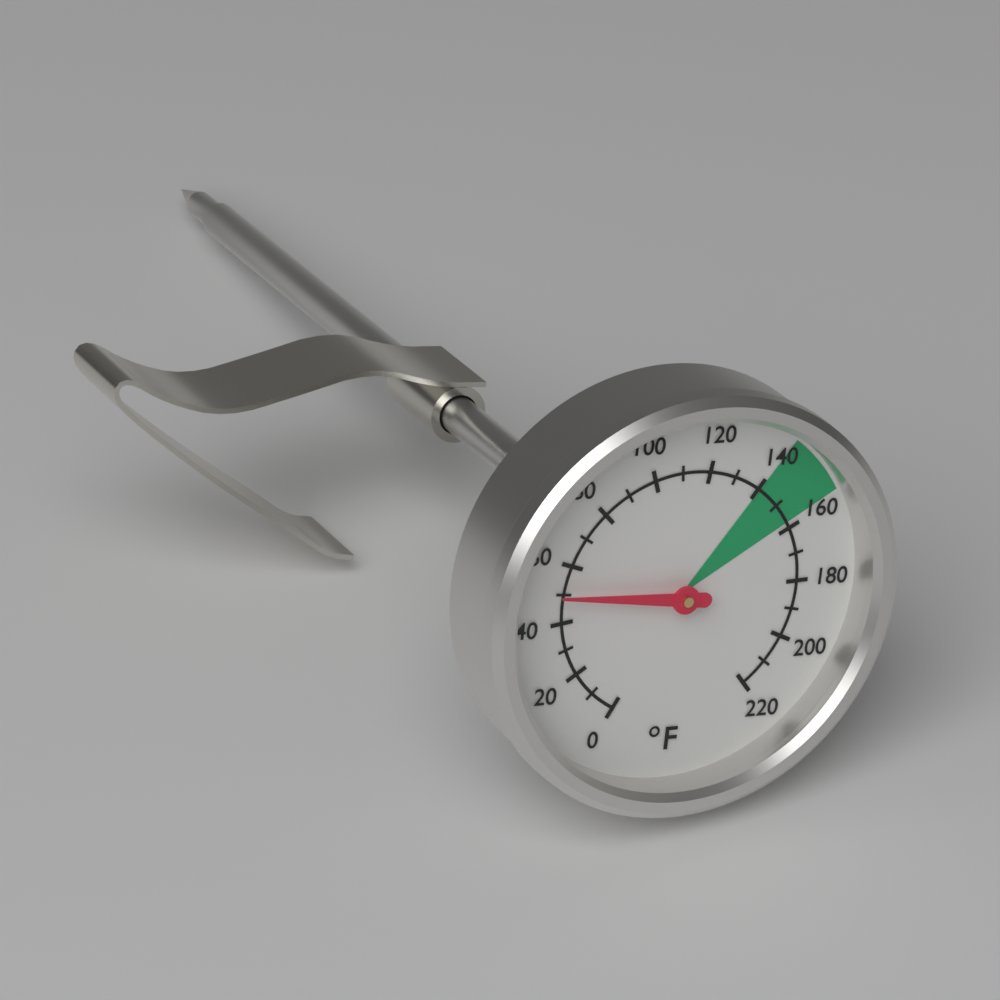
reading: 50 °F
